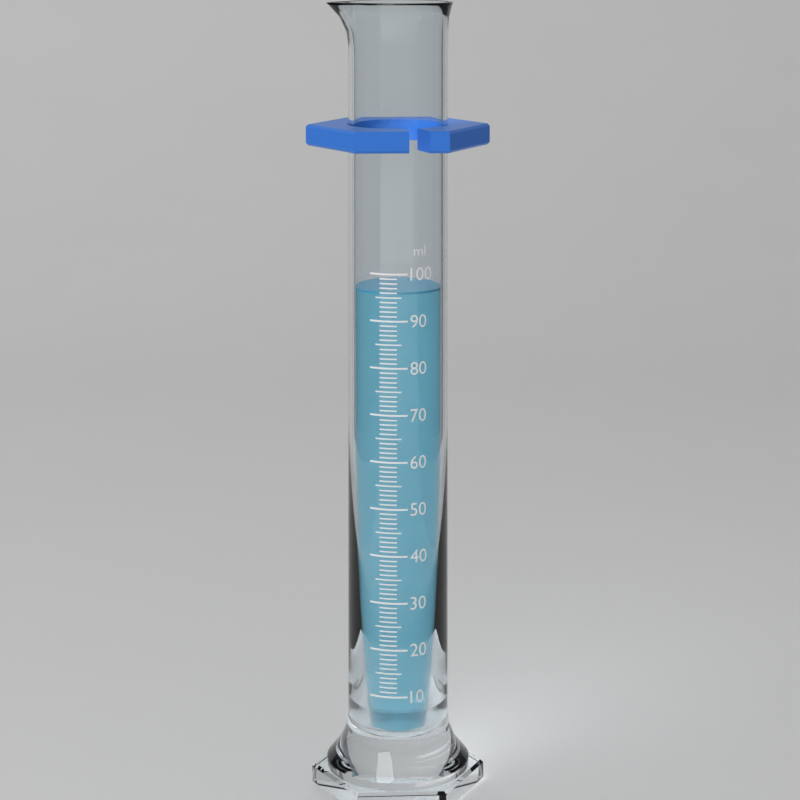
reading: 96 ml
